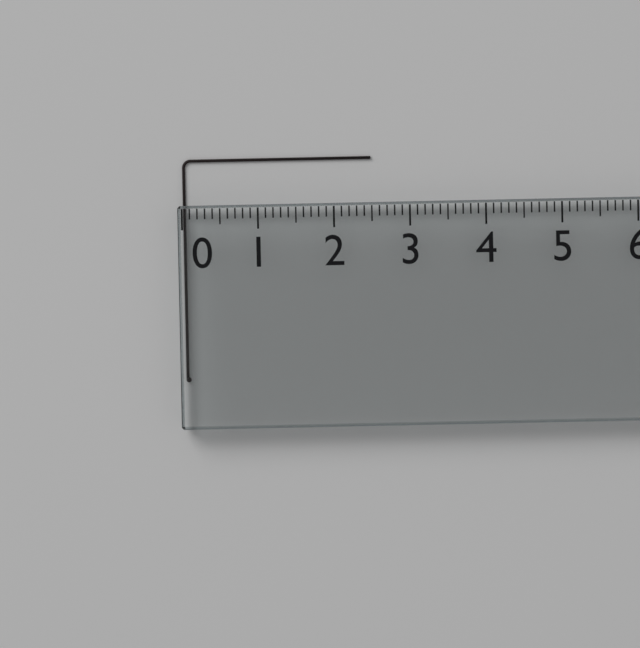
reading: 2.5 (no unit)
